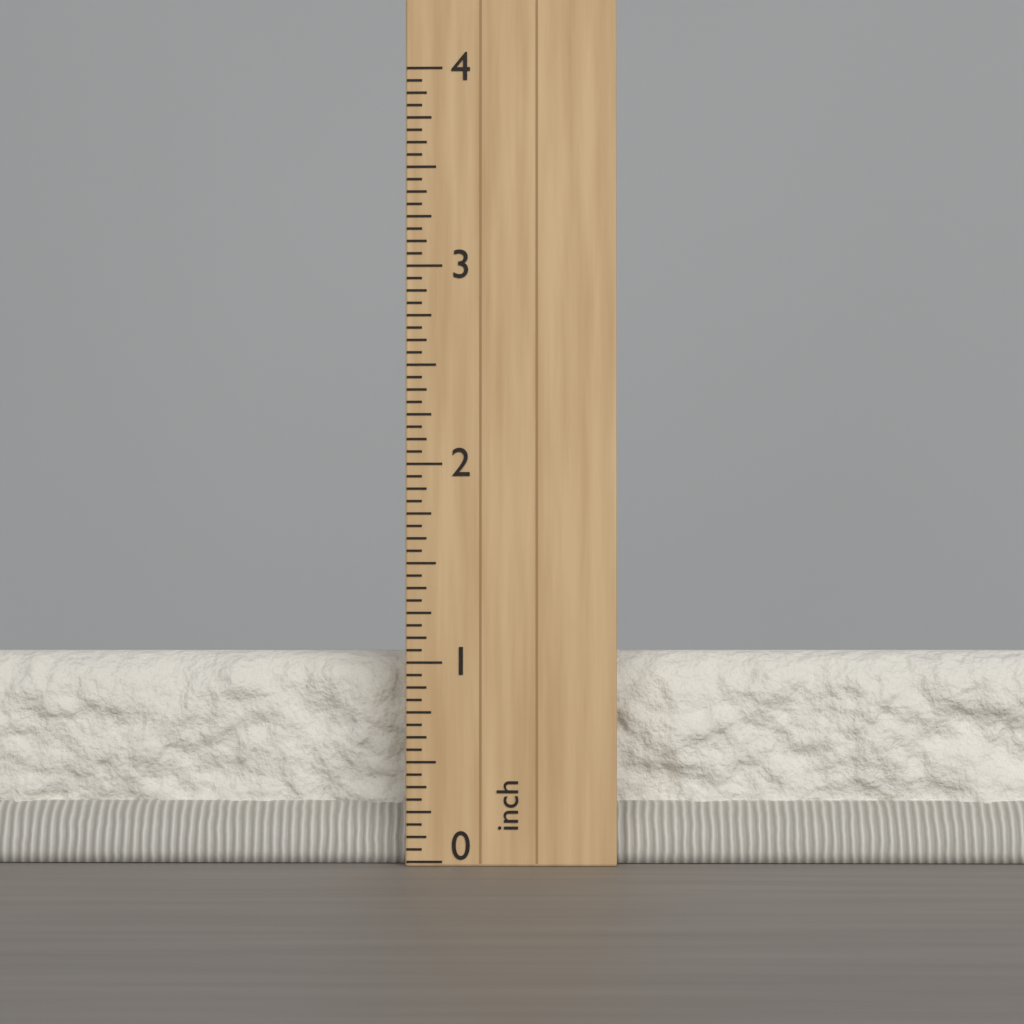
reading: 1.0625 inch
